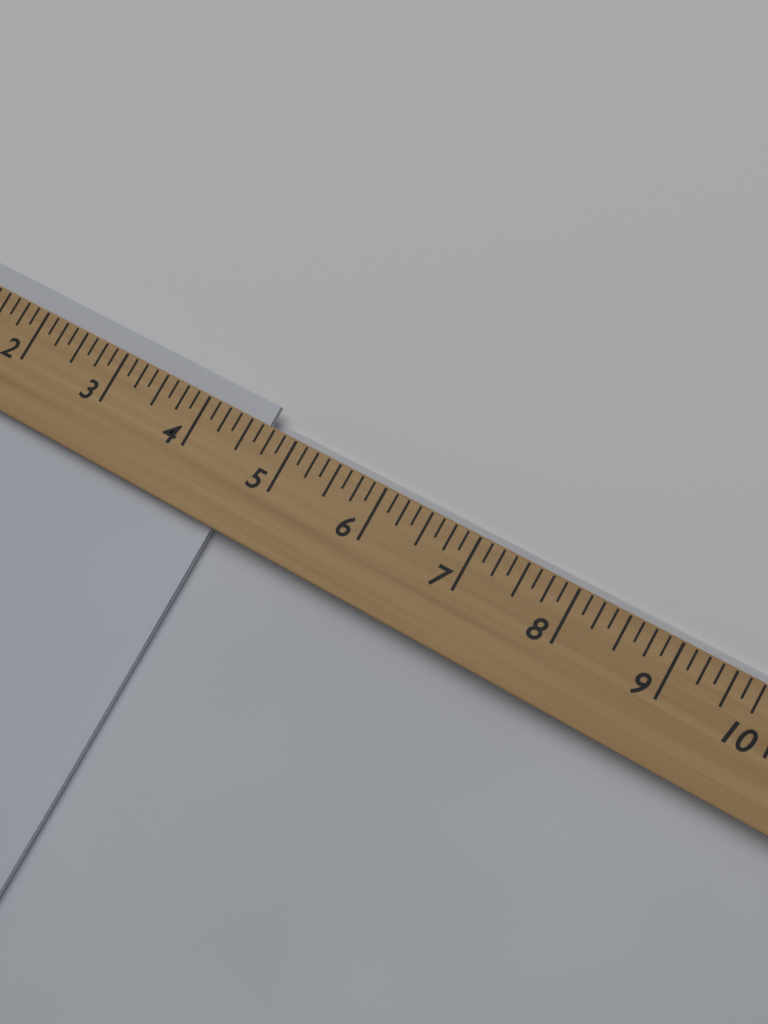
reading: 4.625 (no unit)
